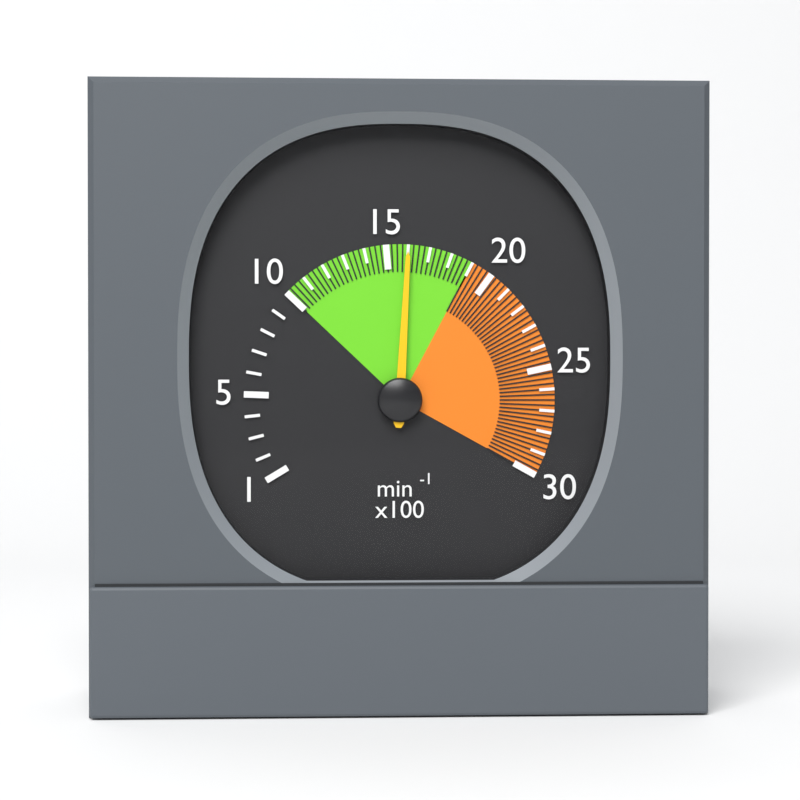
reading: 1600 min⁻¹
